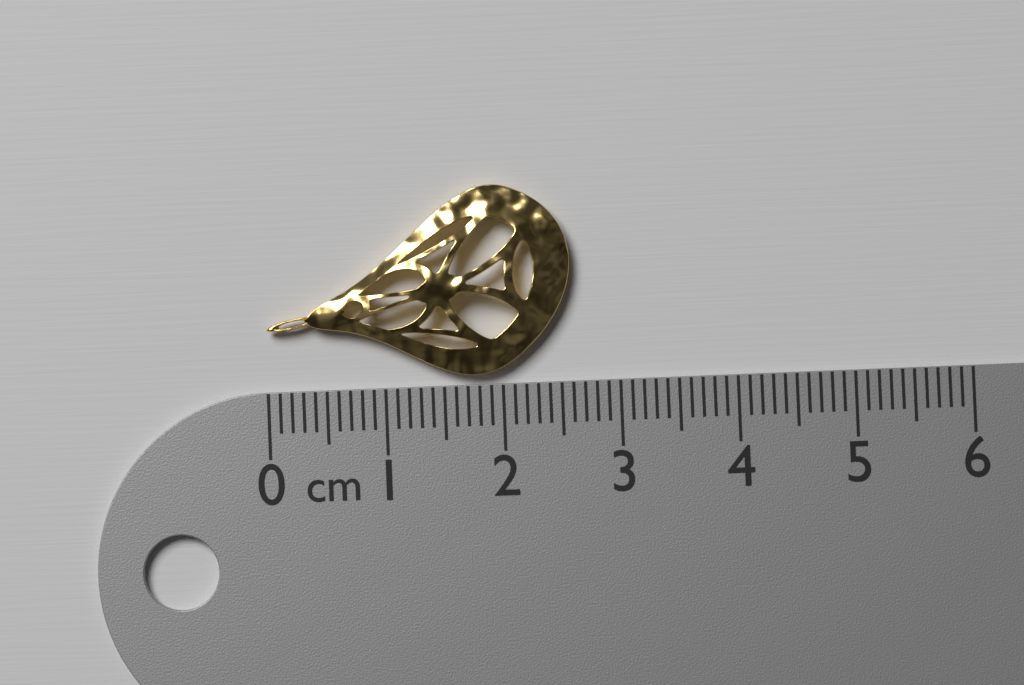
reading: 2.6 cm
